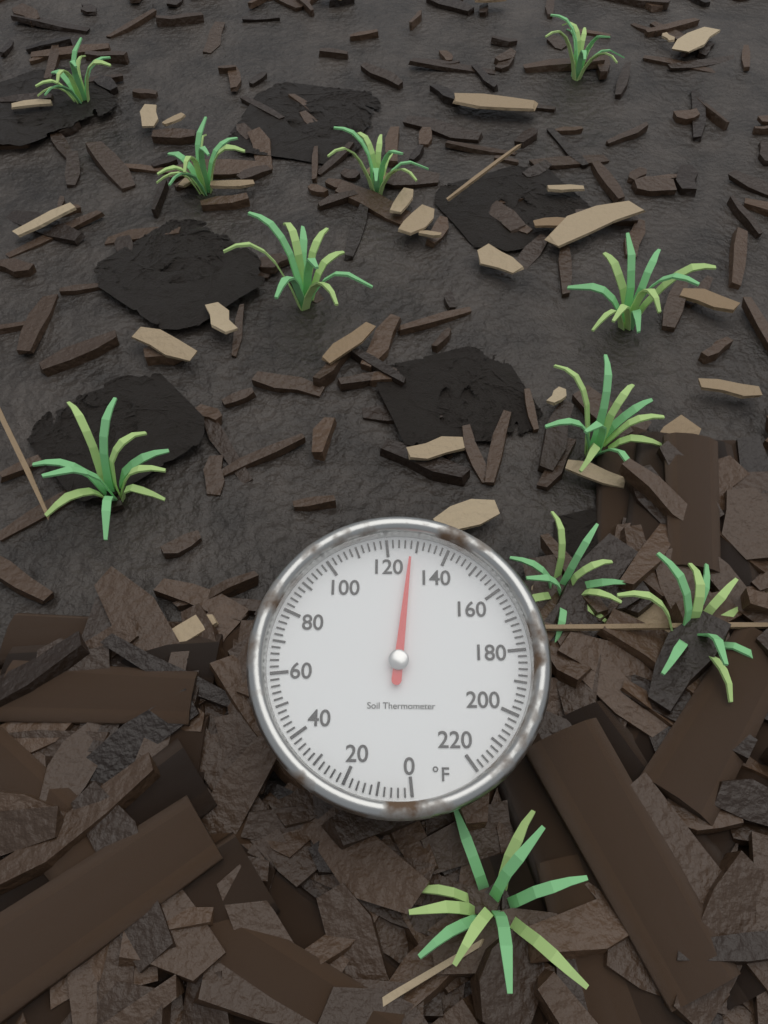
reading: 128 °F
